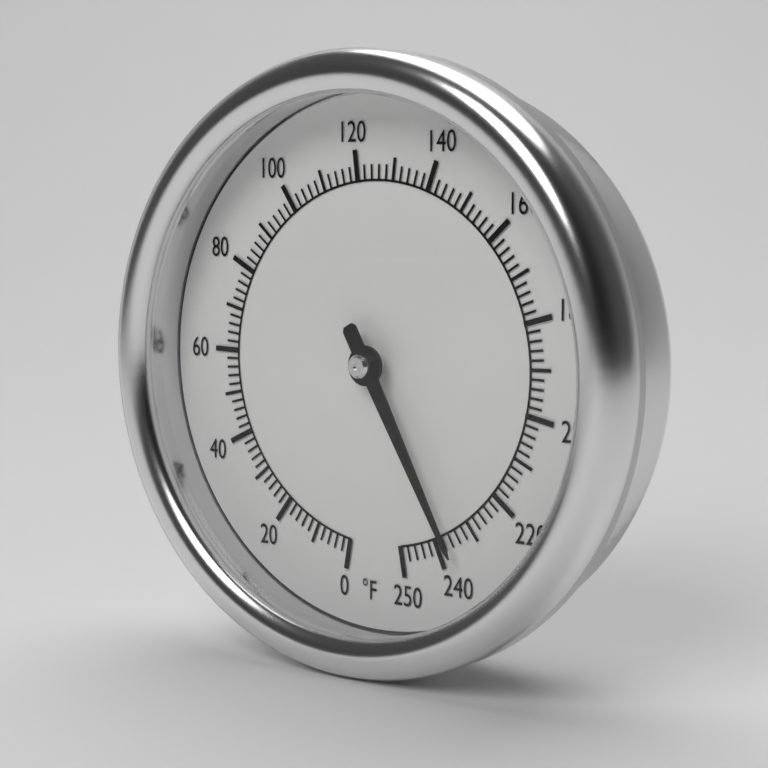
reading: 236 °F
